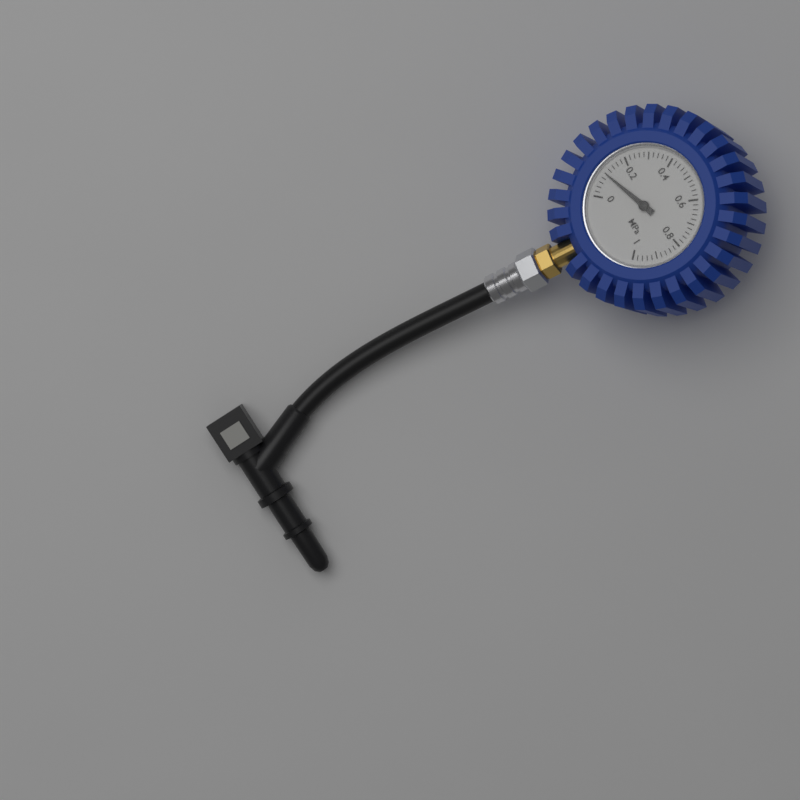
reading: 0.10 MPa
